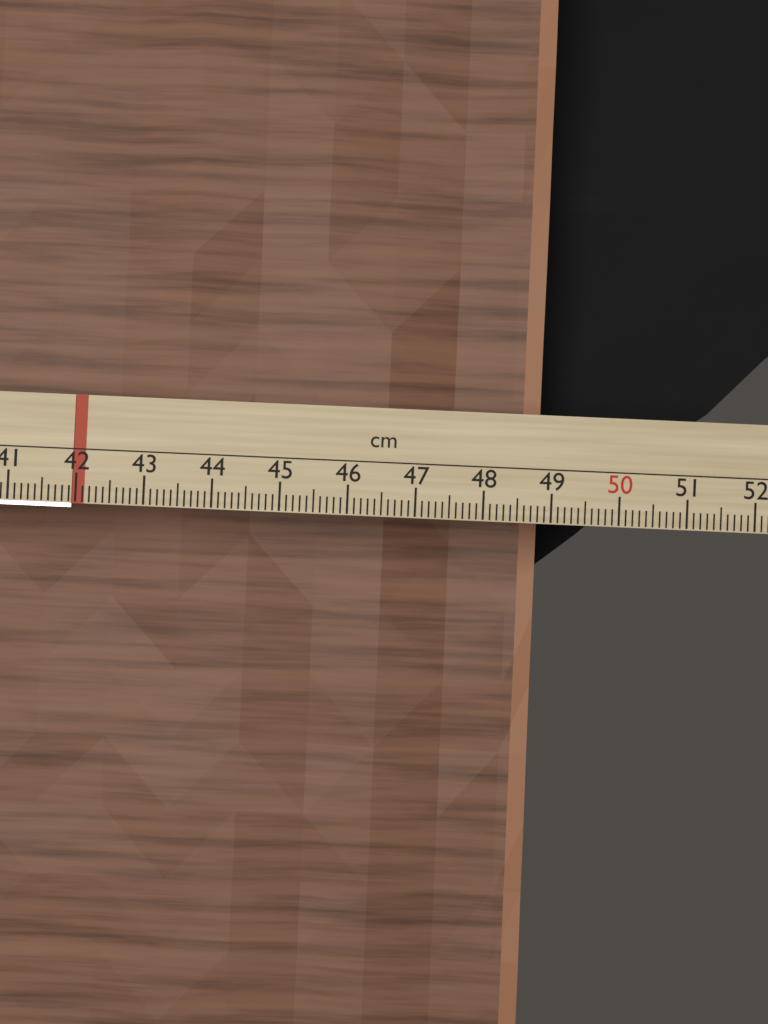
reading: 49.0 cm
